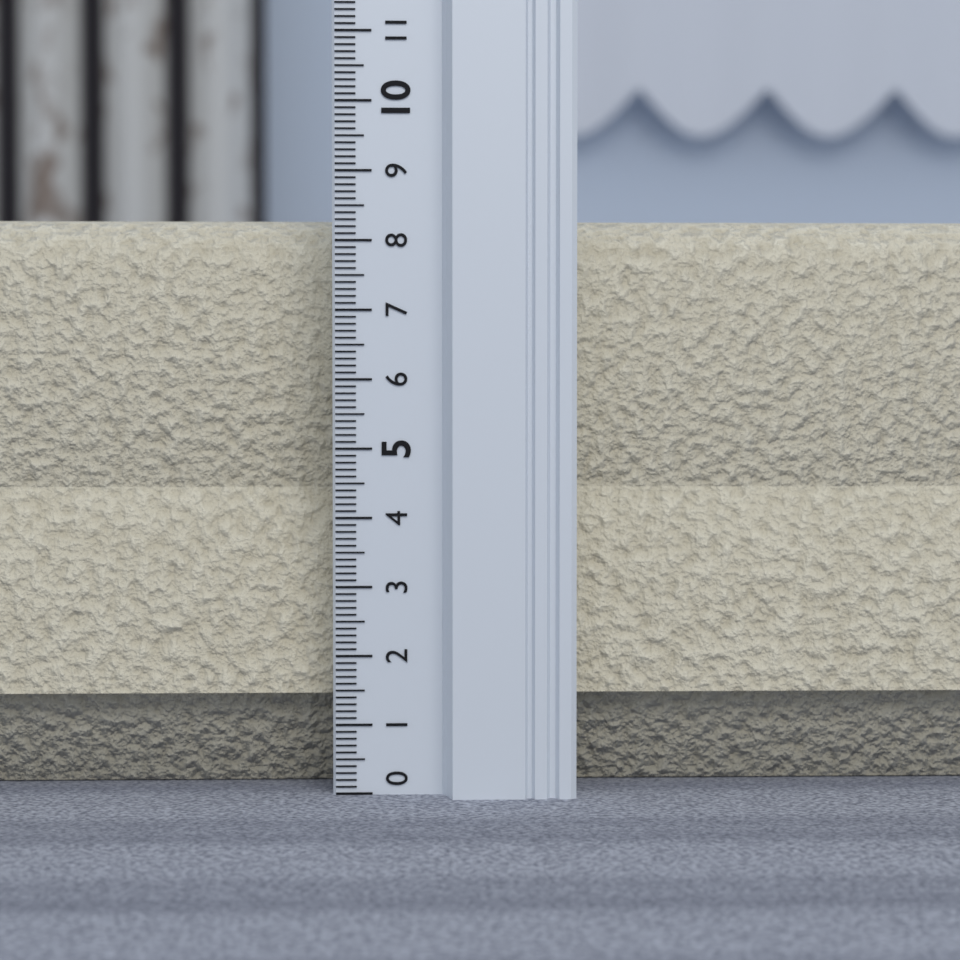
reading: 8.4 (no unit)
